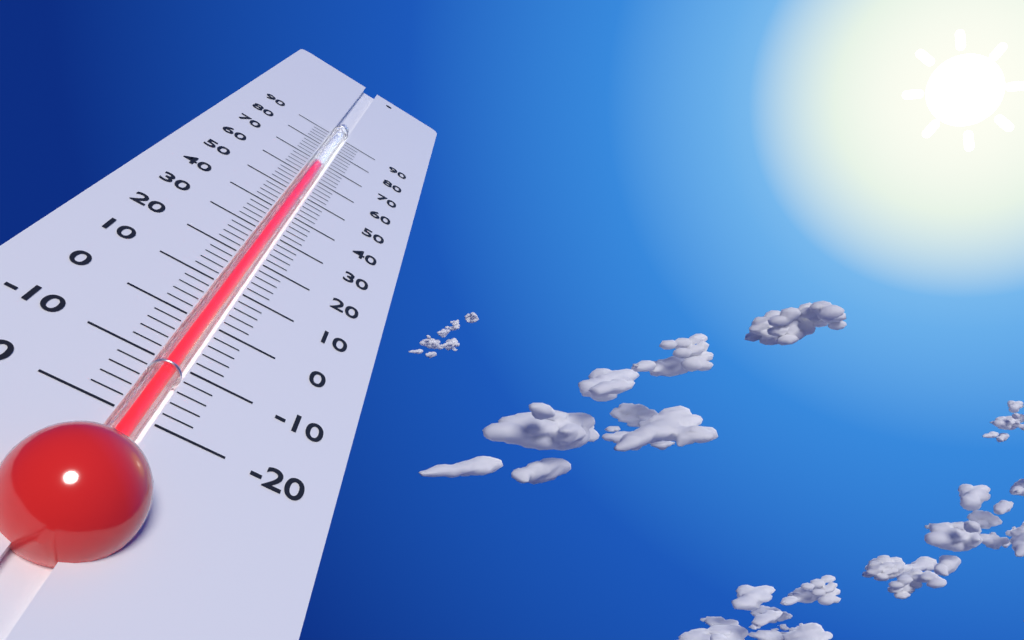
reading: 68 (no unit)
